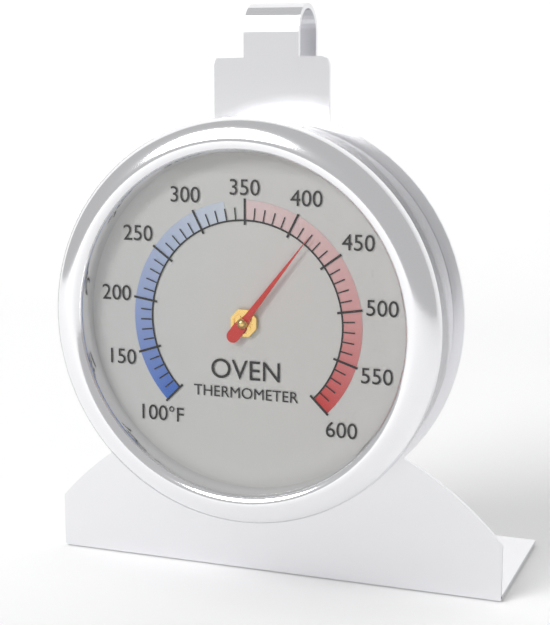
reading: 420 °F
